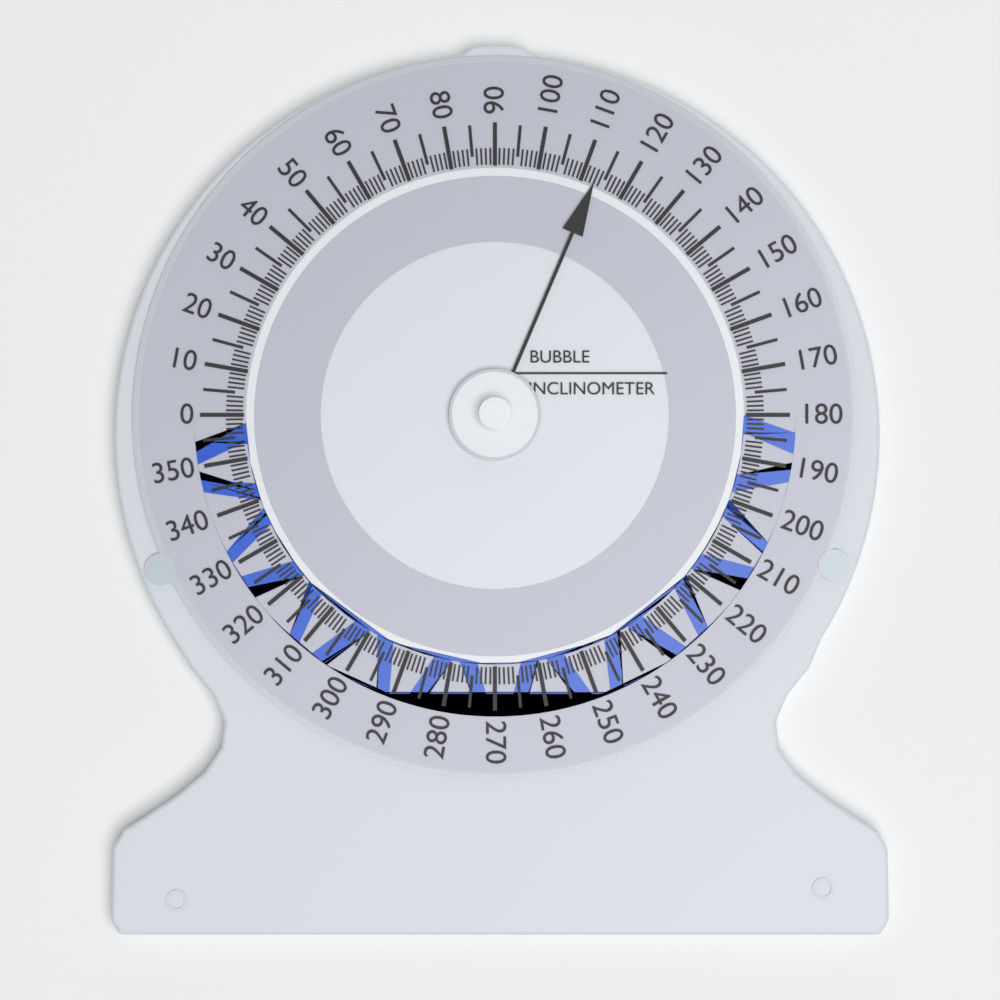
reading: 113 (no unit)
